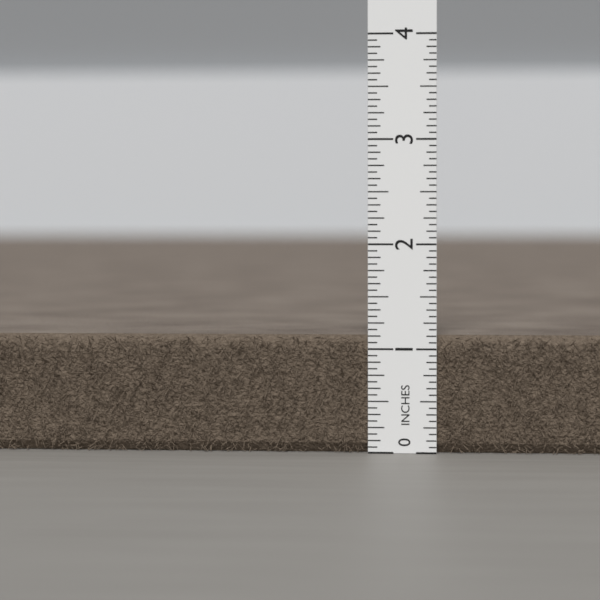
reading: 1.1250 in
